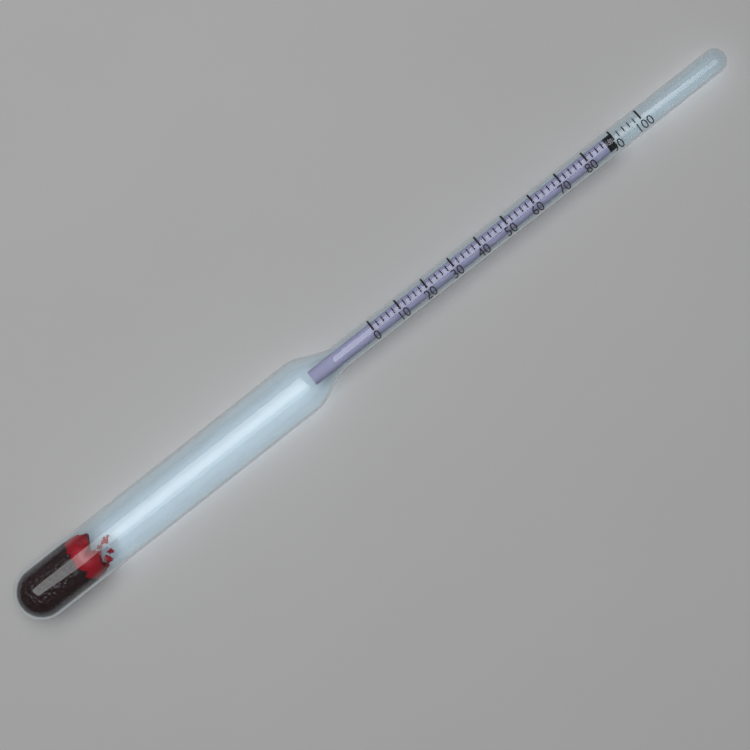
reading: 90 (no unit)
